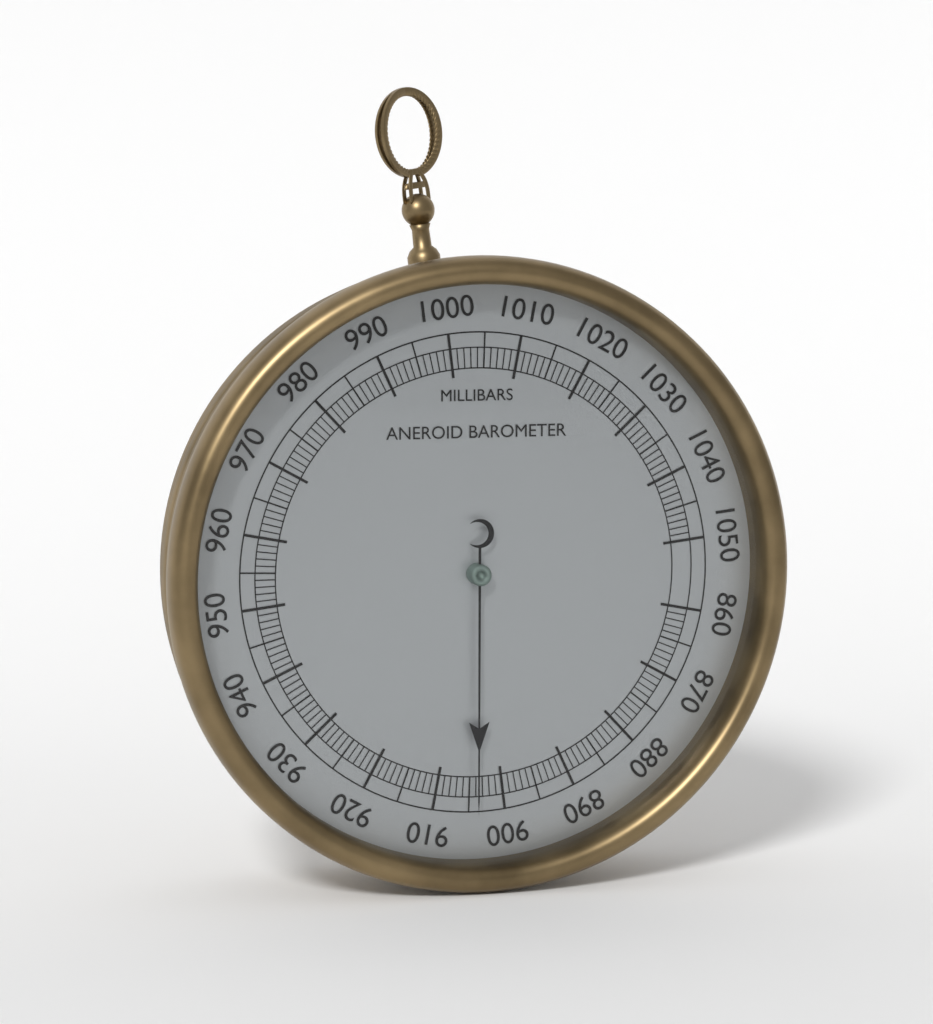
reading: 904 mbar
